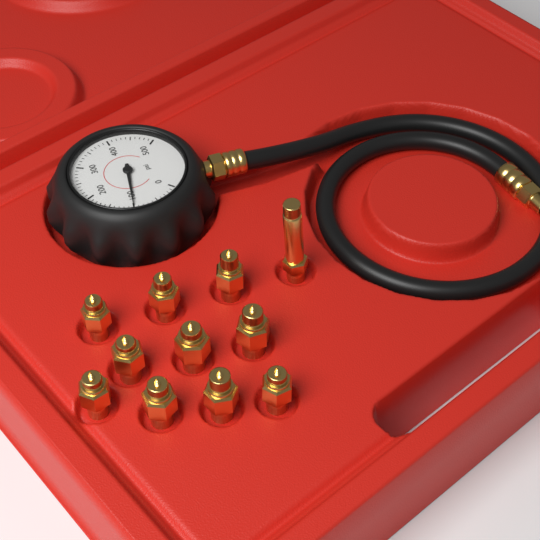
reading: 100 psi
